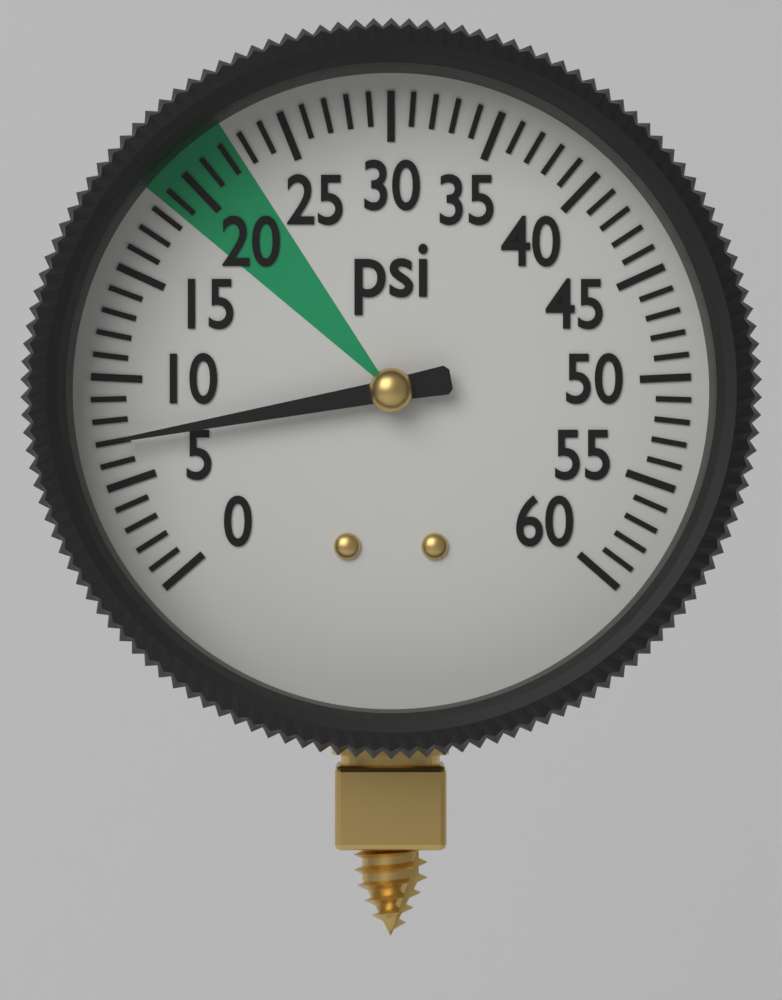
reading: 7 psi
